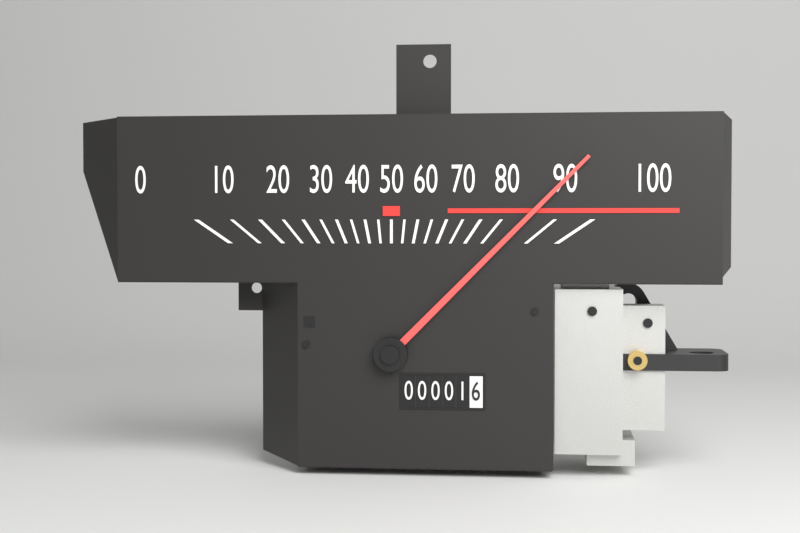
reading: 90 (no unit)
